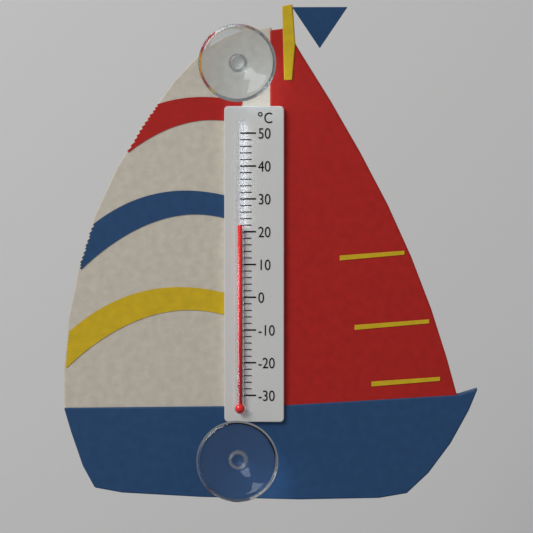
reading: 22 °C
